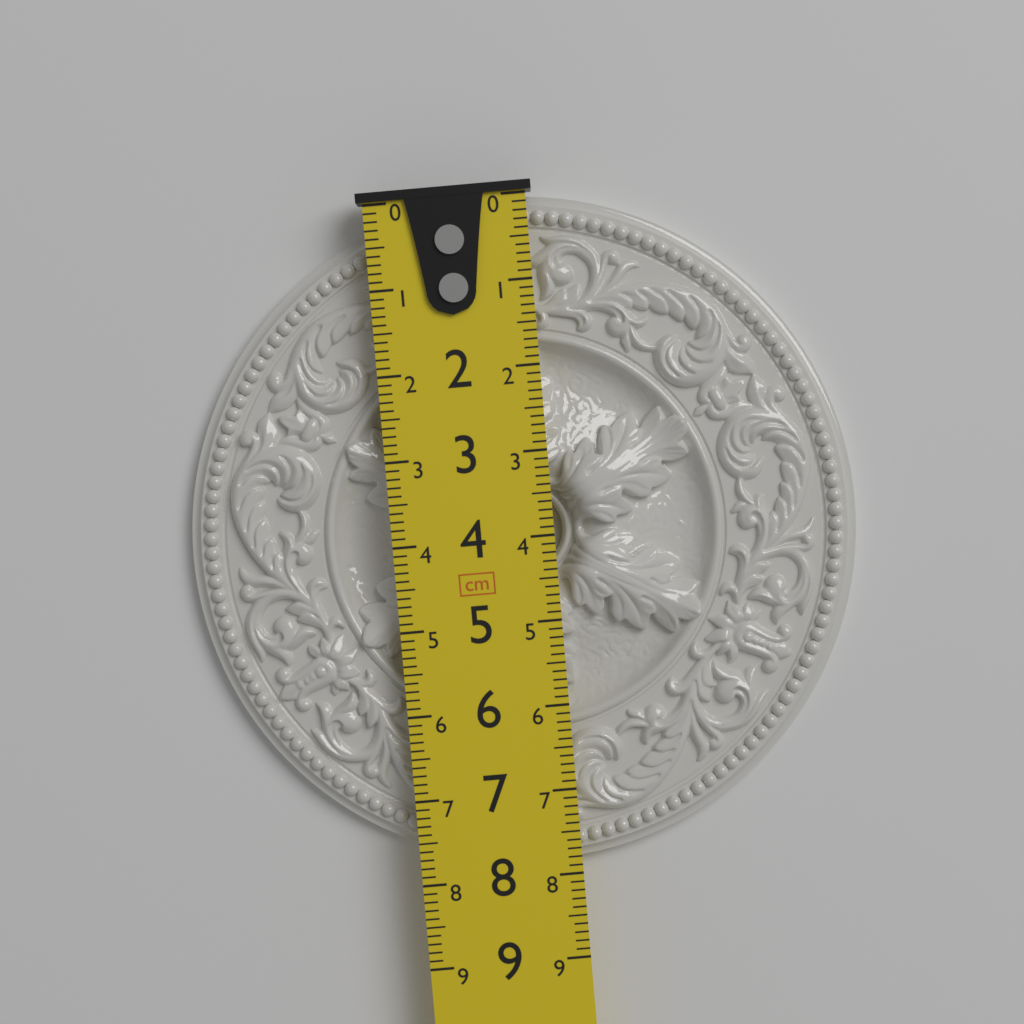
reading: 7.9 cm
